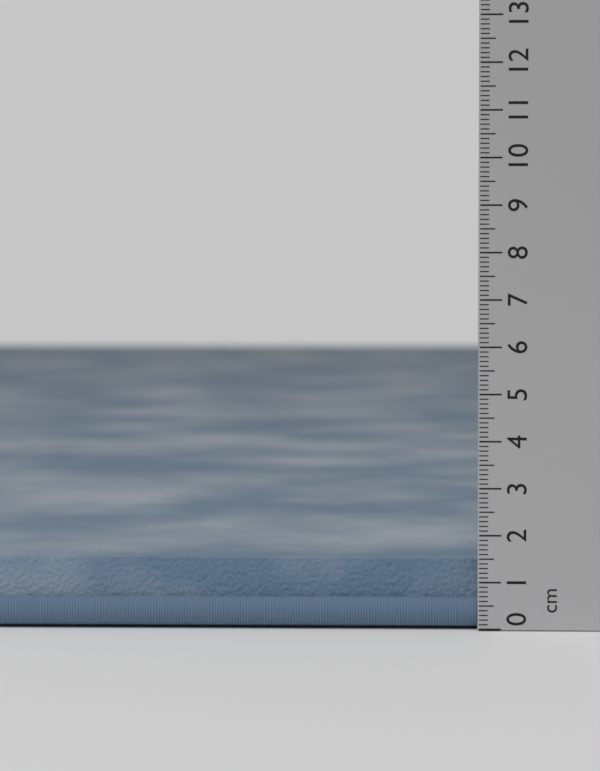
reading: 1.5 cm
